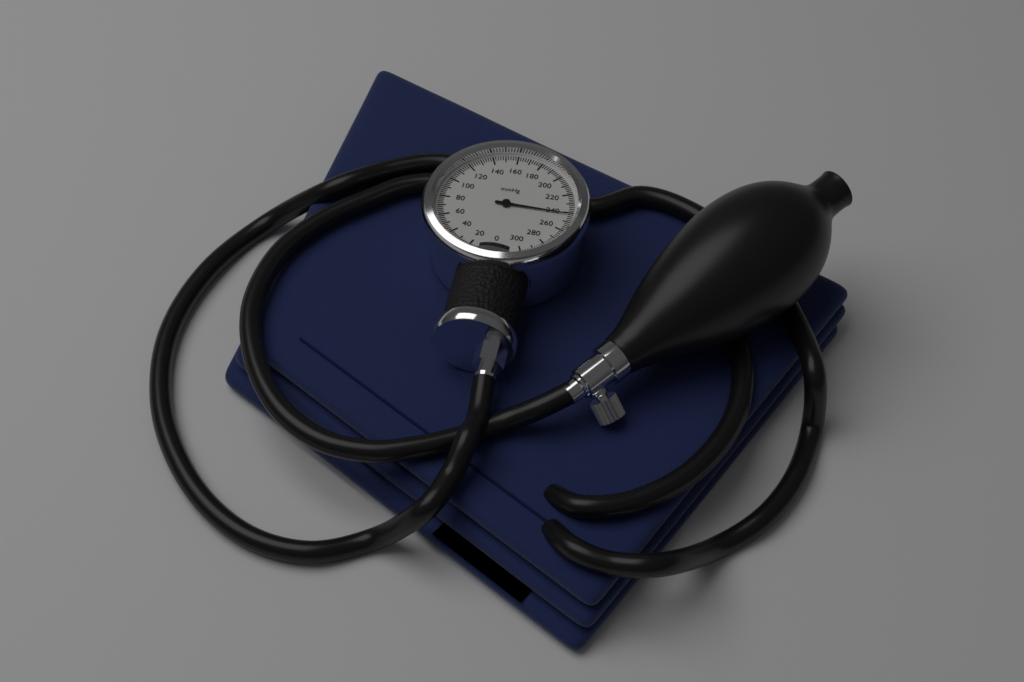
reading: 242 mmHg
